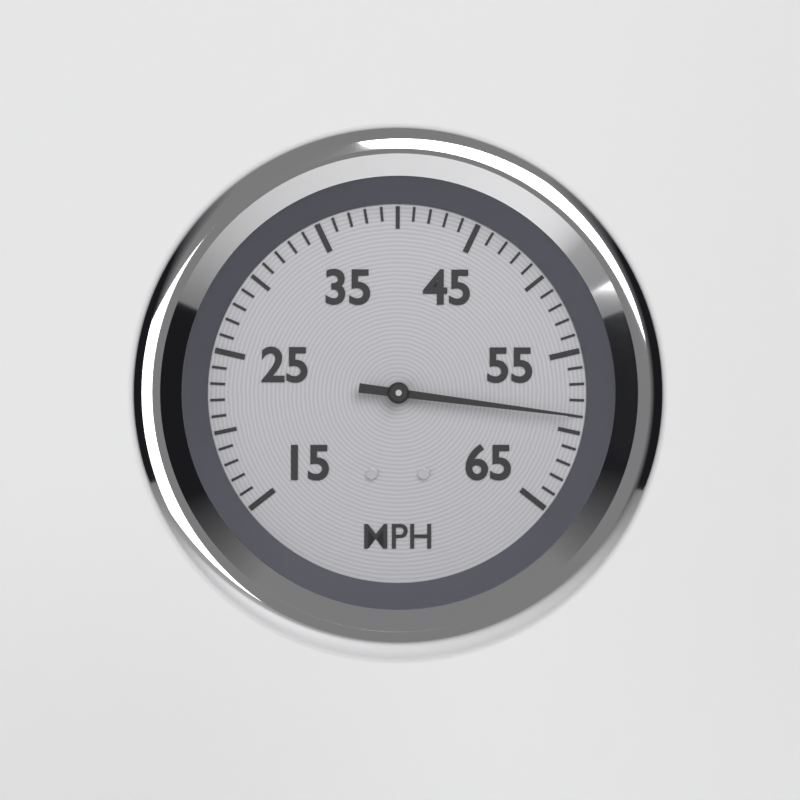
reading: 59 MPH
